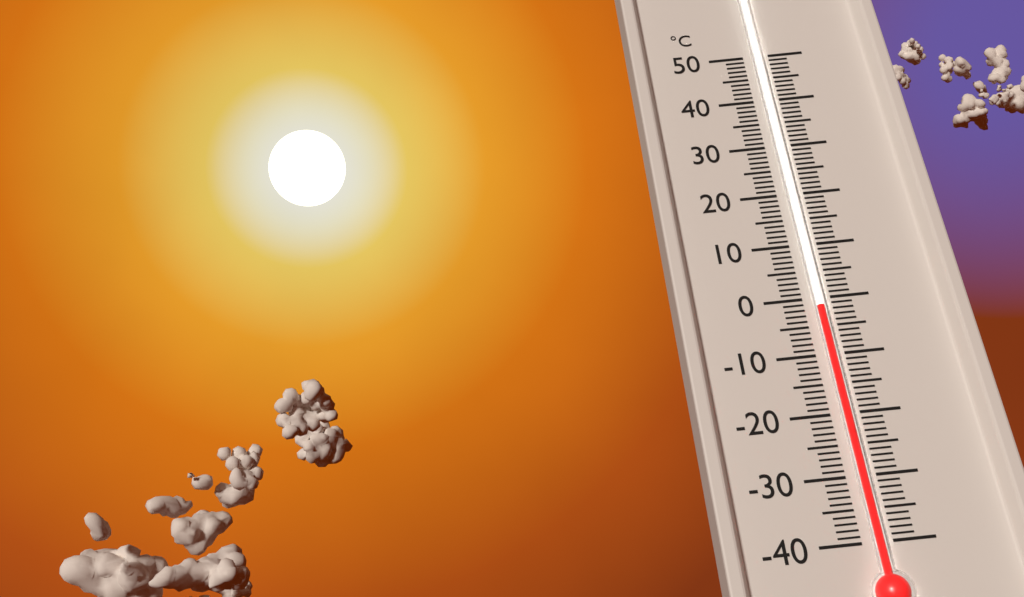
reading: -2 °C
